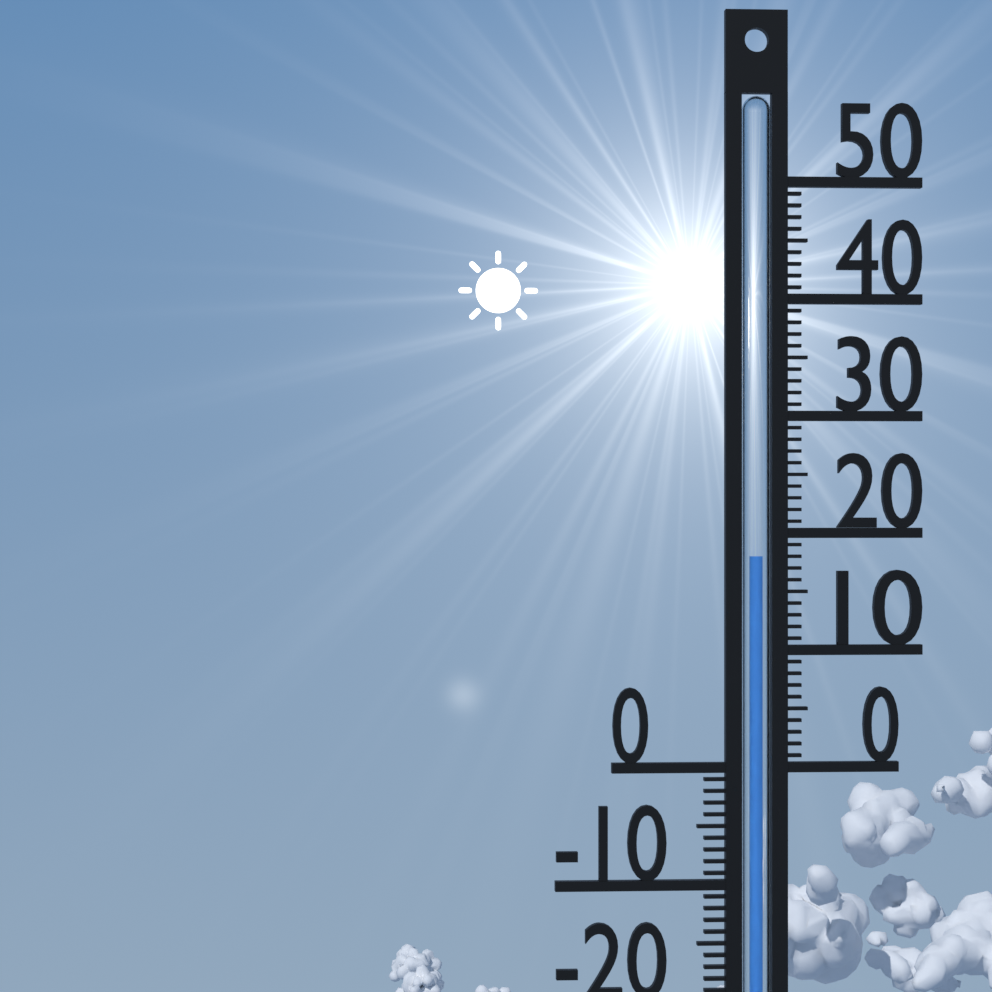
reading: 18 °C
